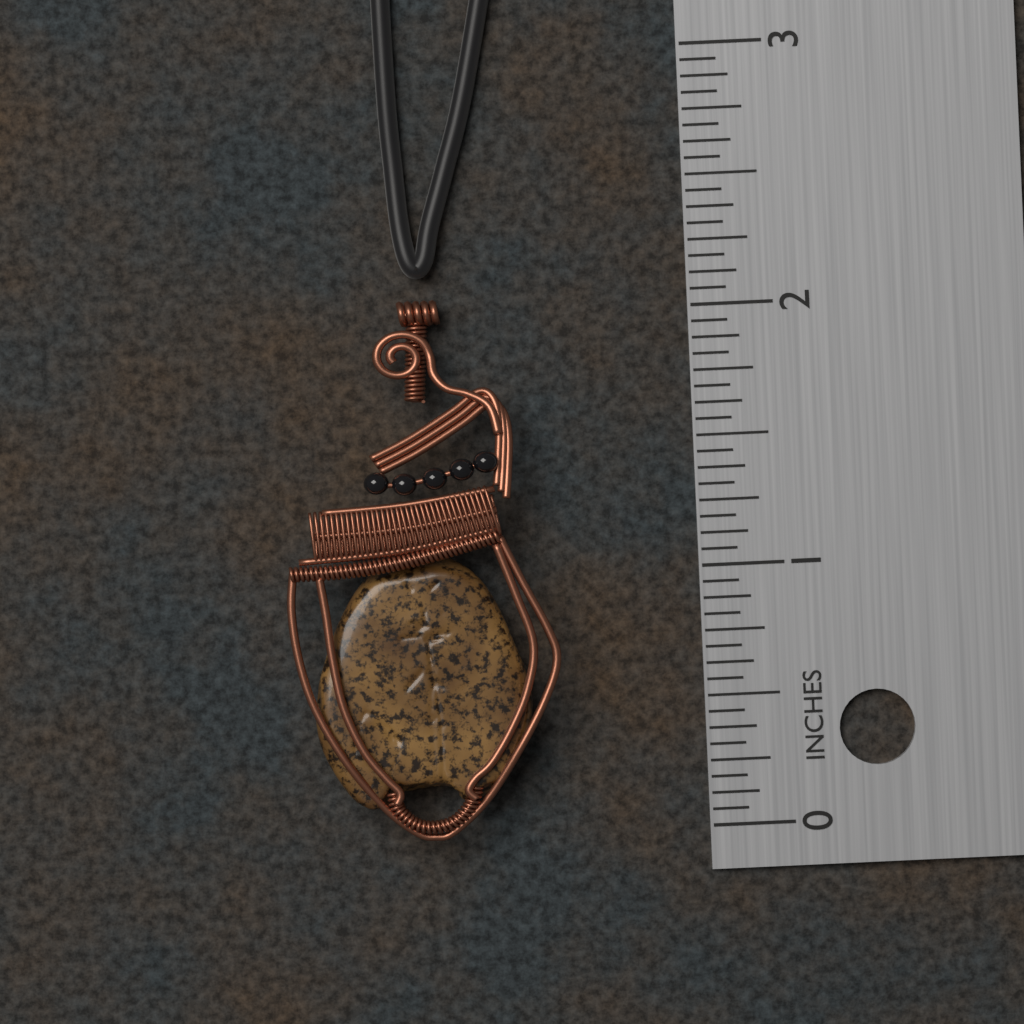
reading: 2.0625 in
